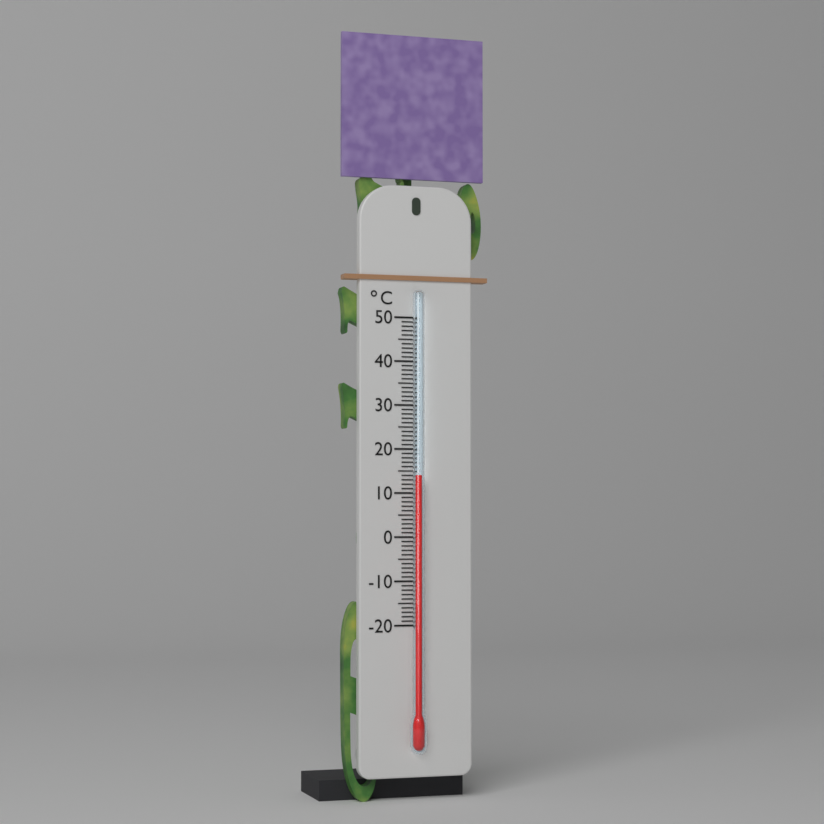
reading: 14 °C
